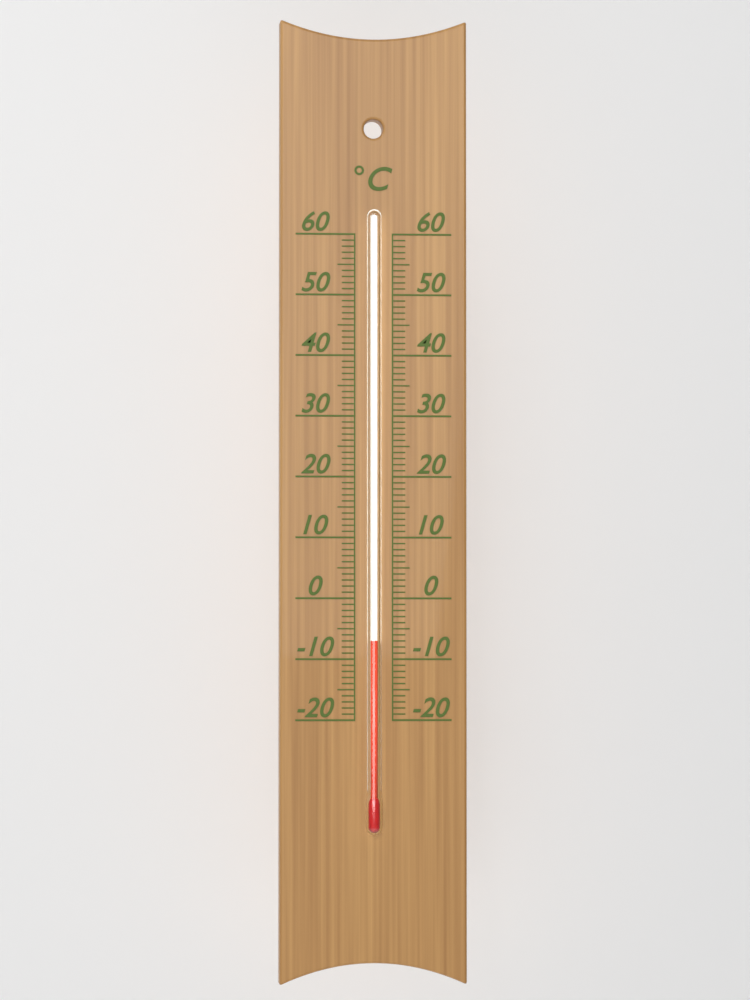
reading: -7 °C
